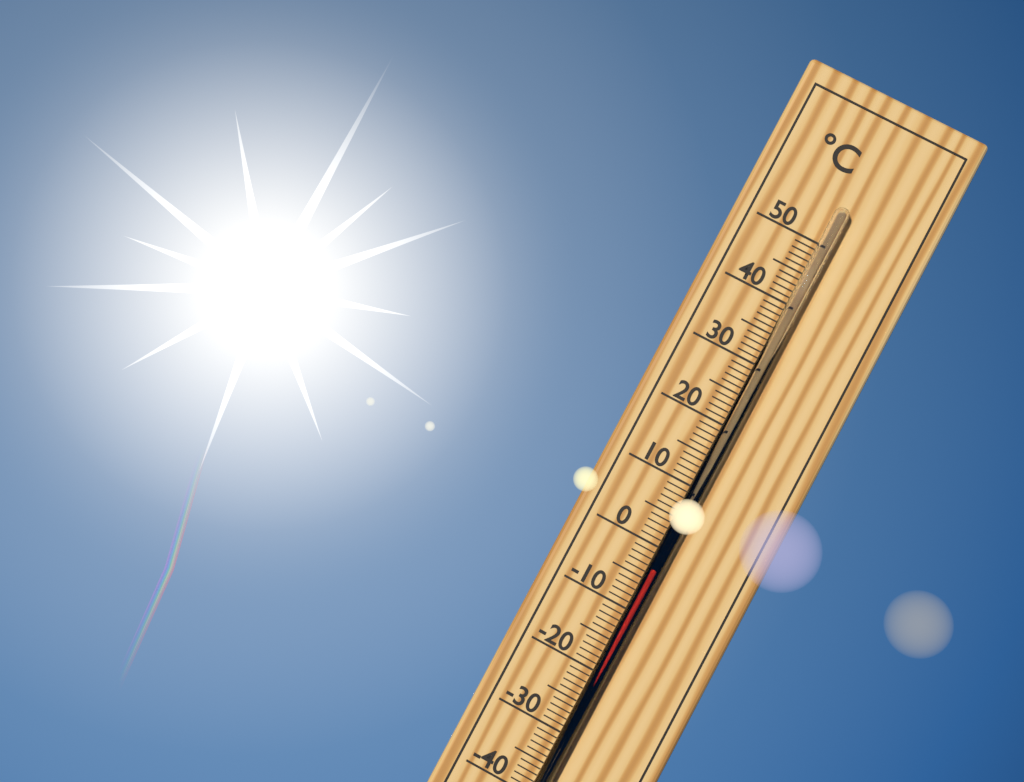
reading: -3 °C
